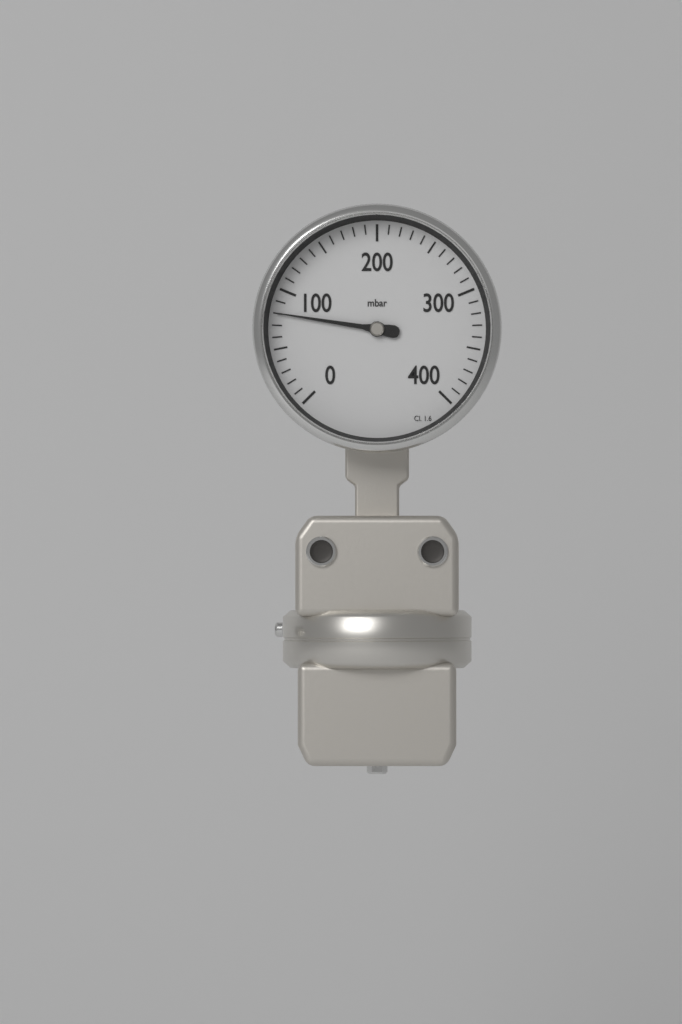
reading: 80 mbar
